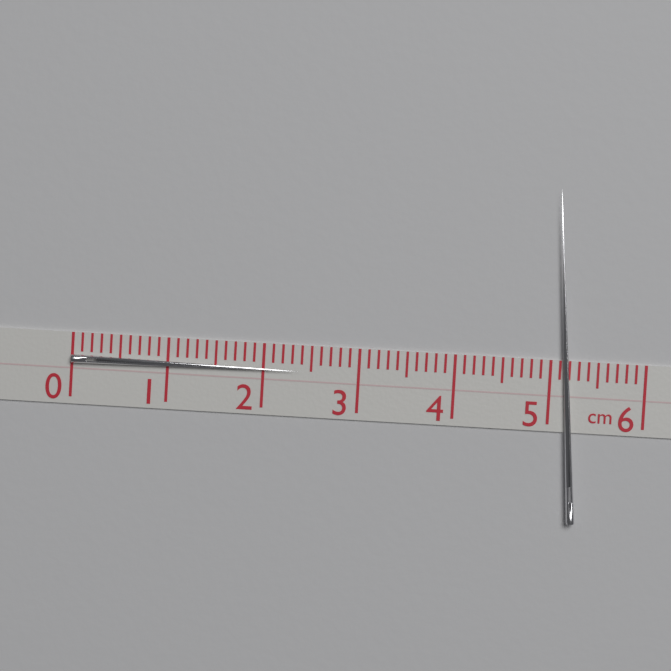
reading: 2.4 cm
